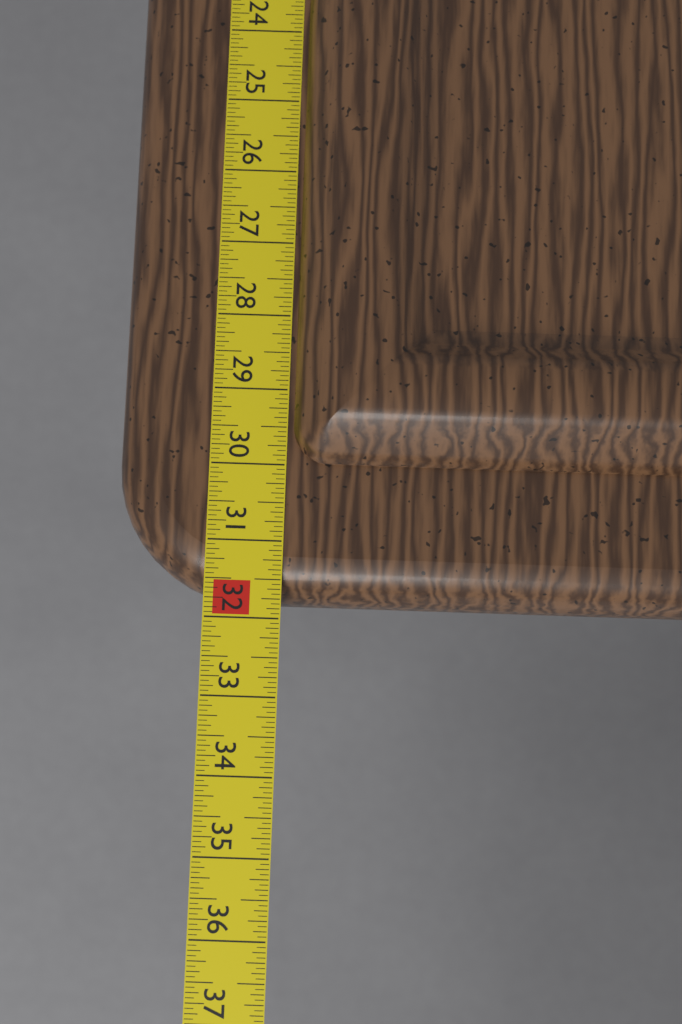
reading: 31.7500 in
